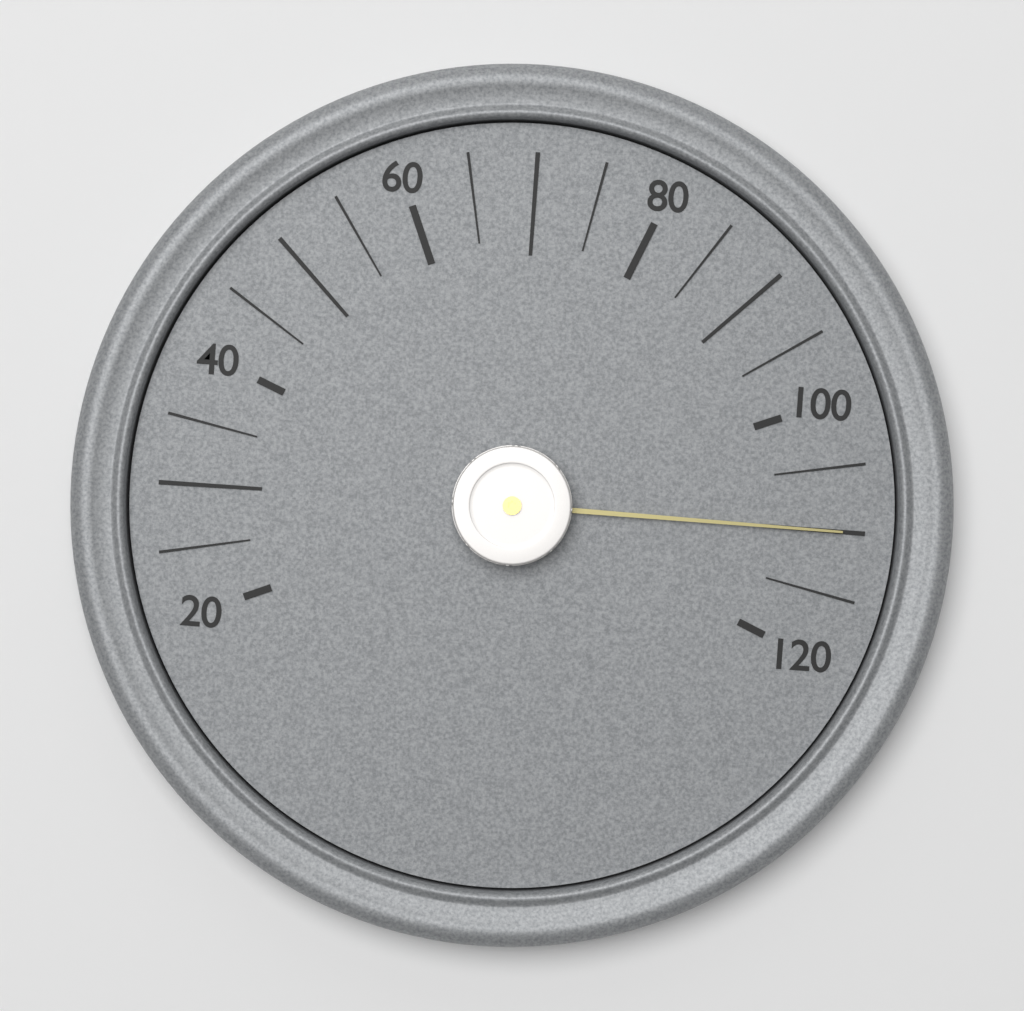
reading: 110 (no unit)
